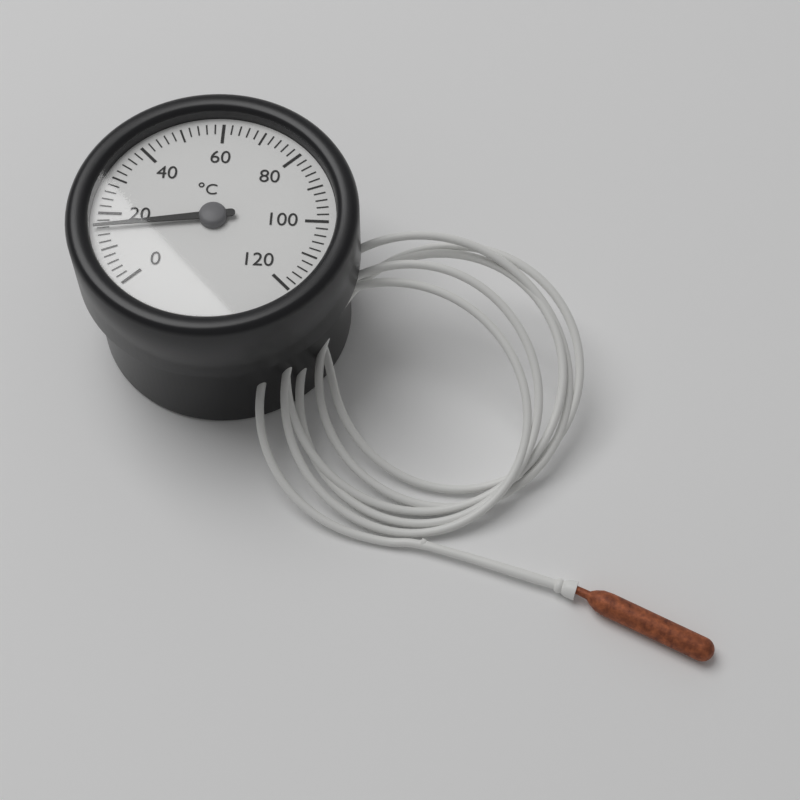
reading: 16 °C
